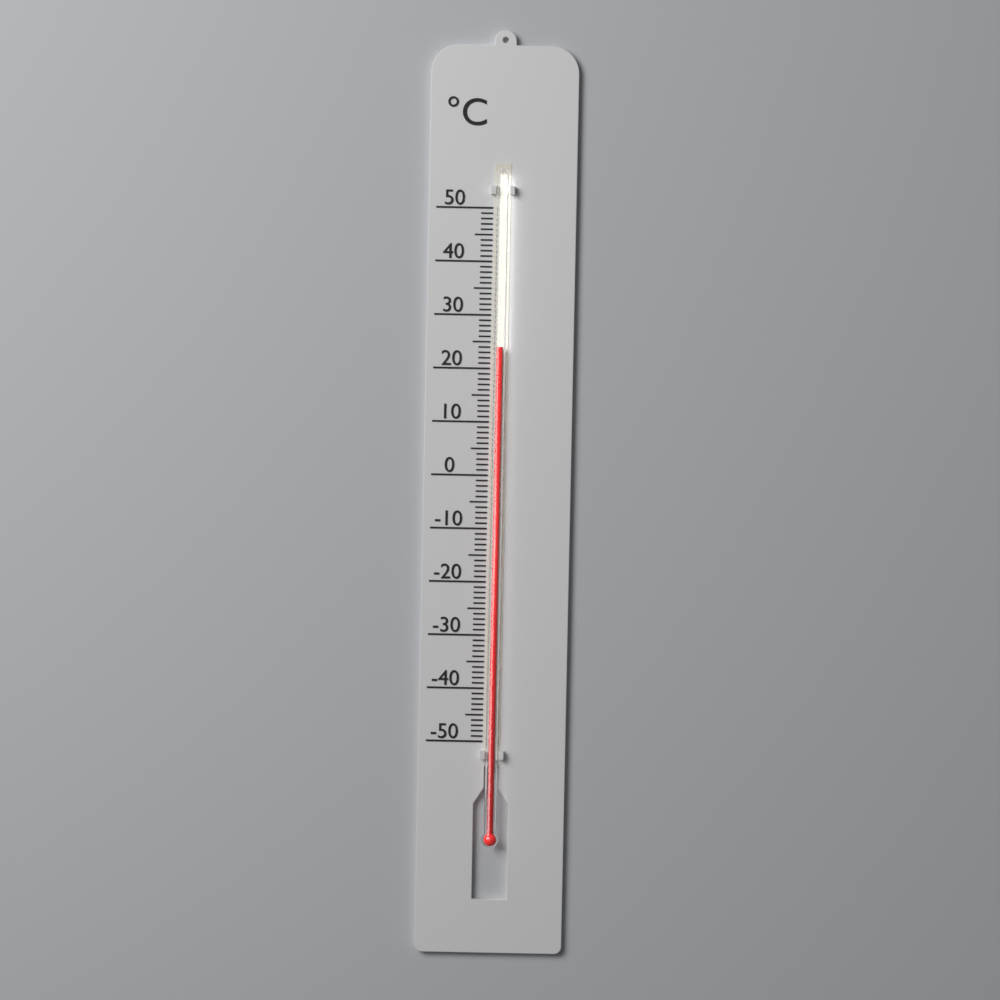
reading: 24 °C
